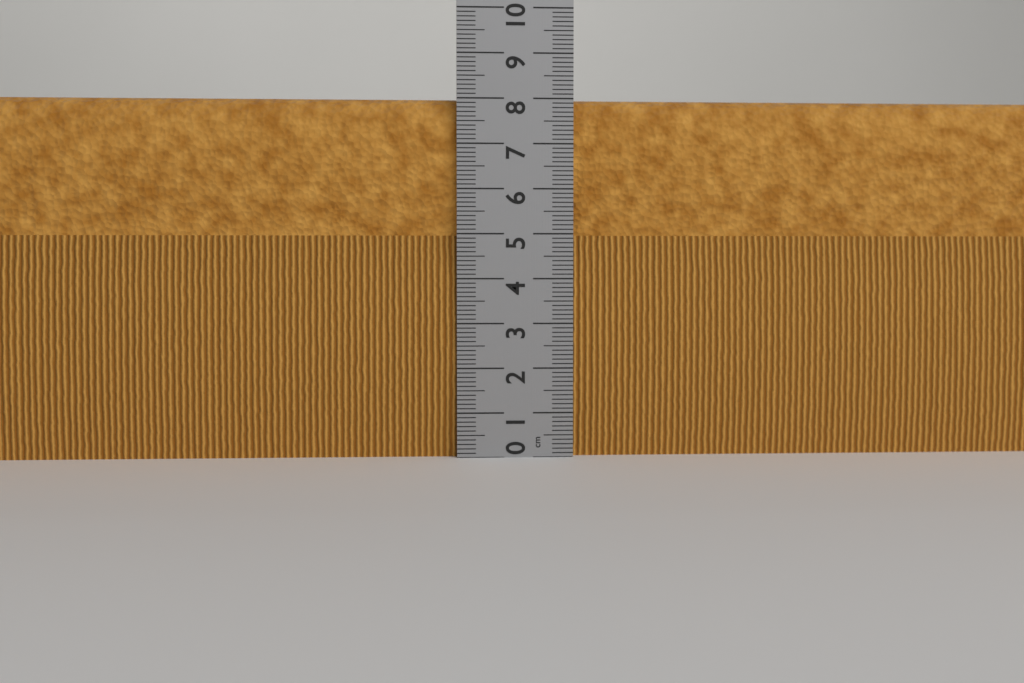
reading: 8.0 cm
